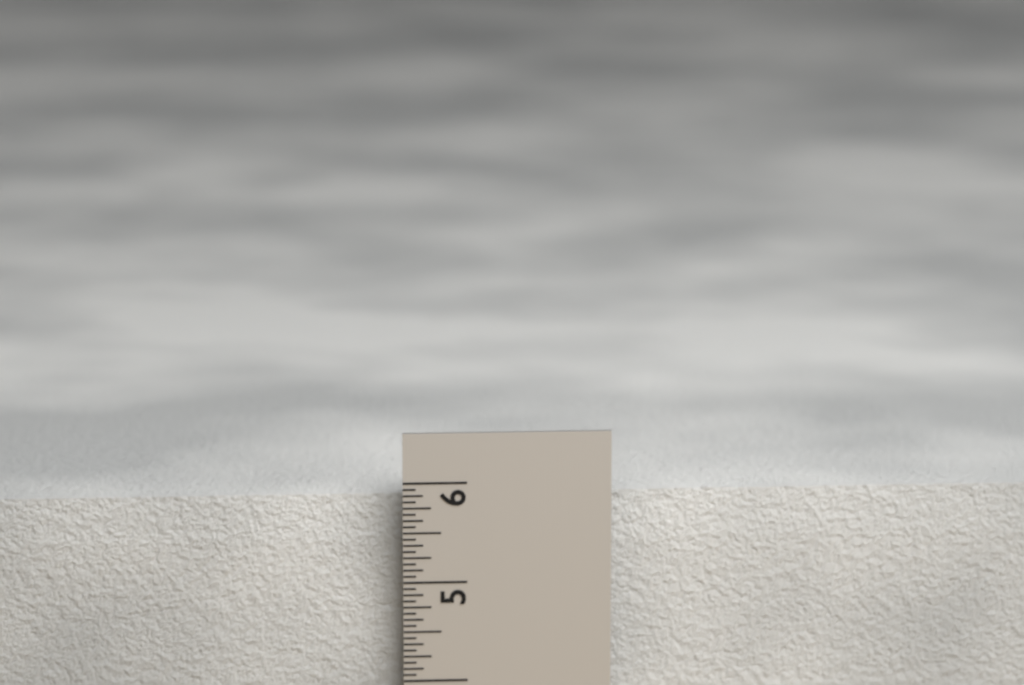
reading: 5.8125 in
